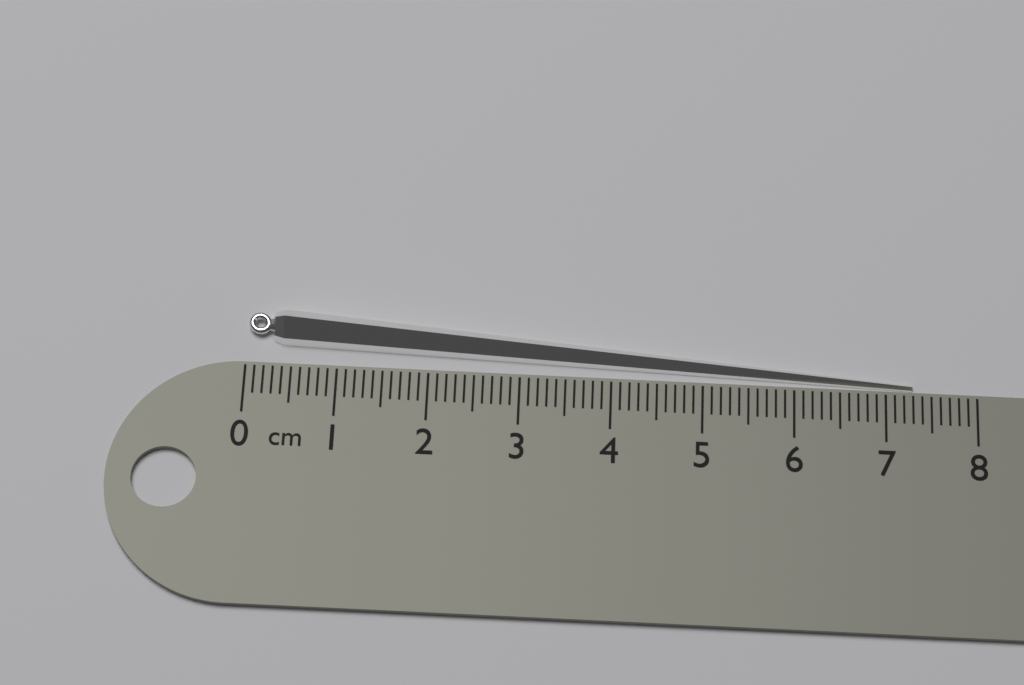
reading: 7.3 cm
